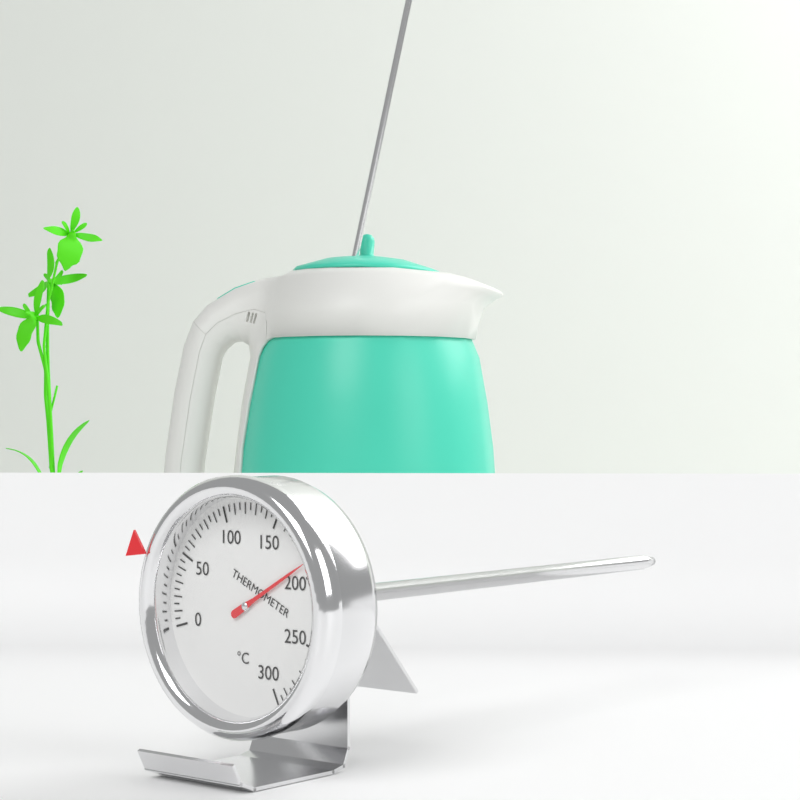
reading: 190 °C
